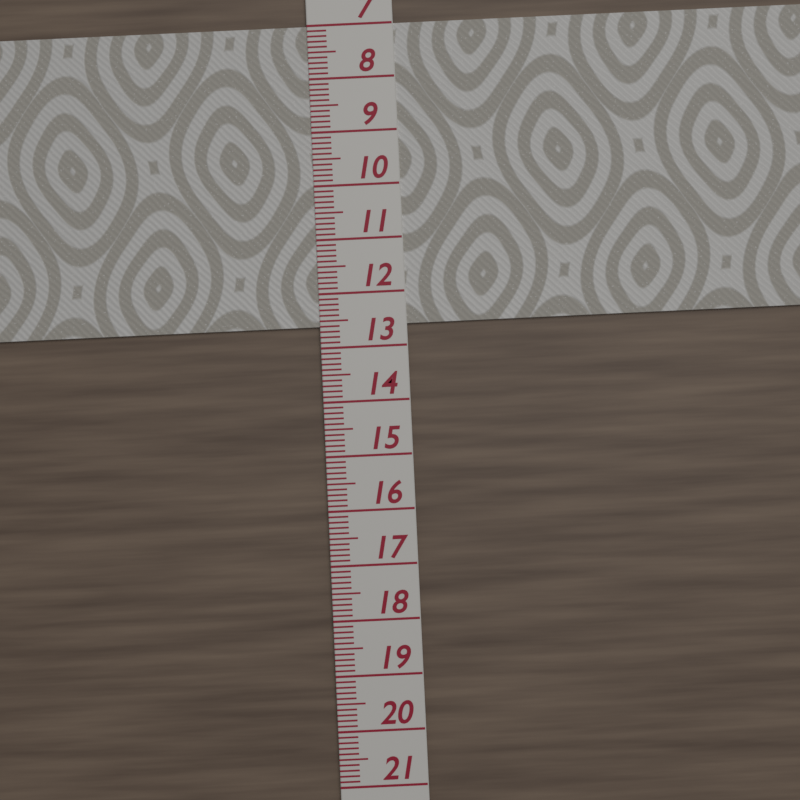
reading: 12.6 (no unit)
